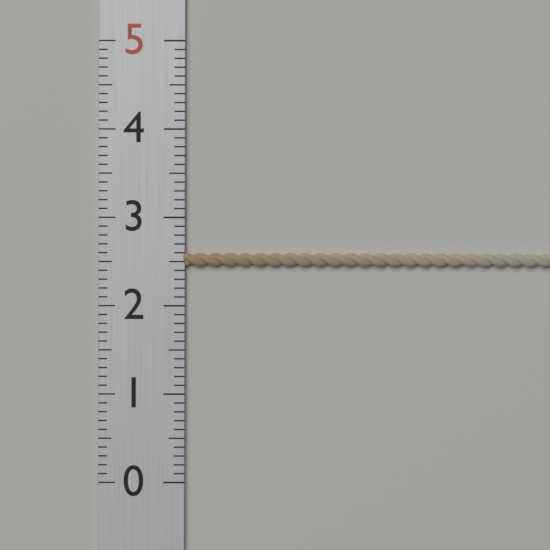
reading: 2.6 (no unit)
